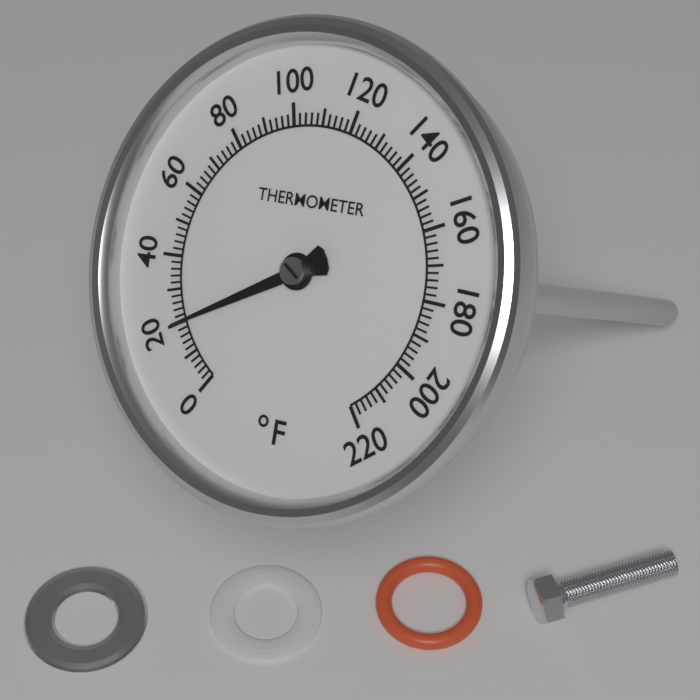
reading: 20 °F
